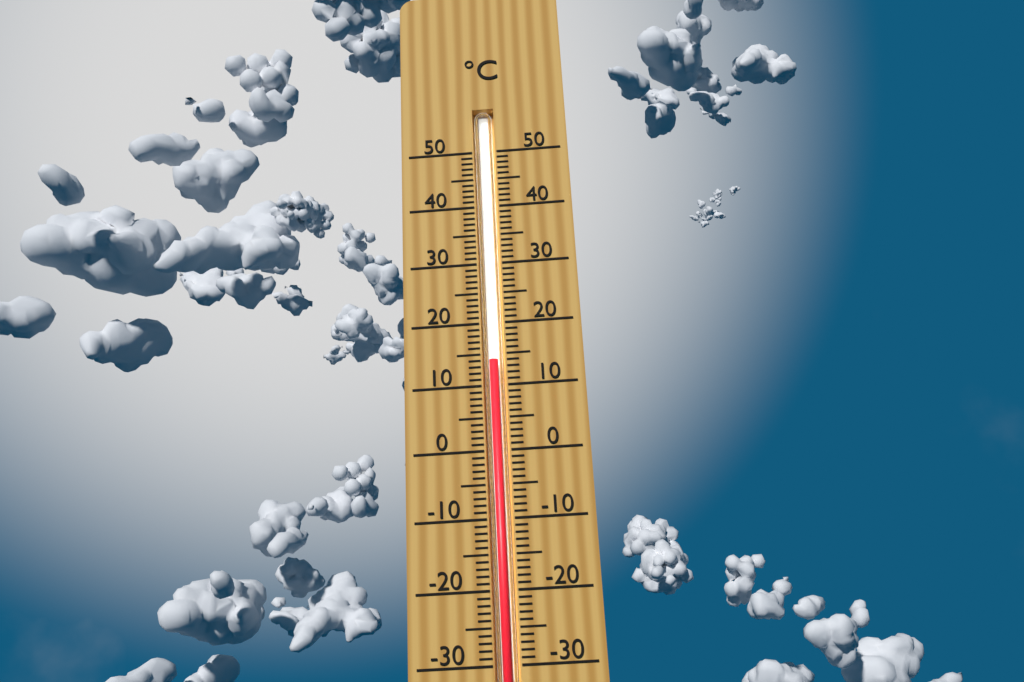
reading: 14 °C
